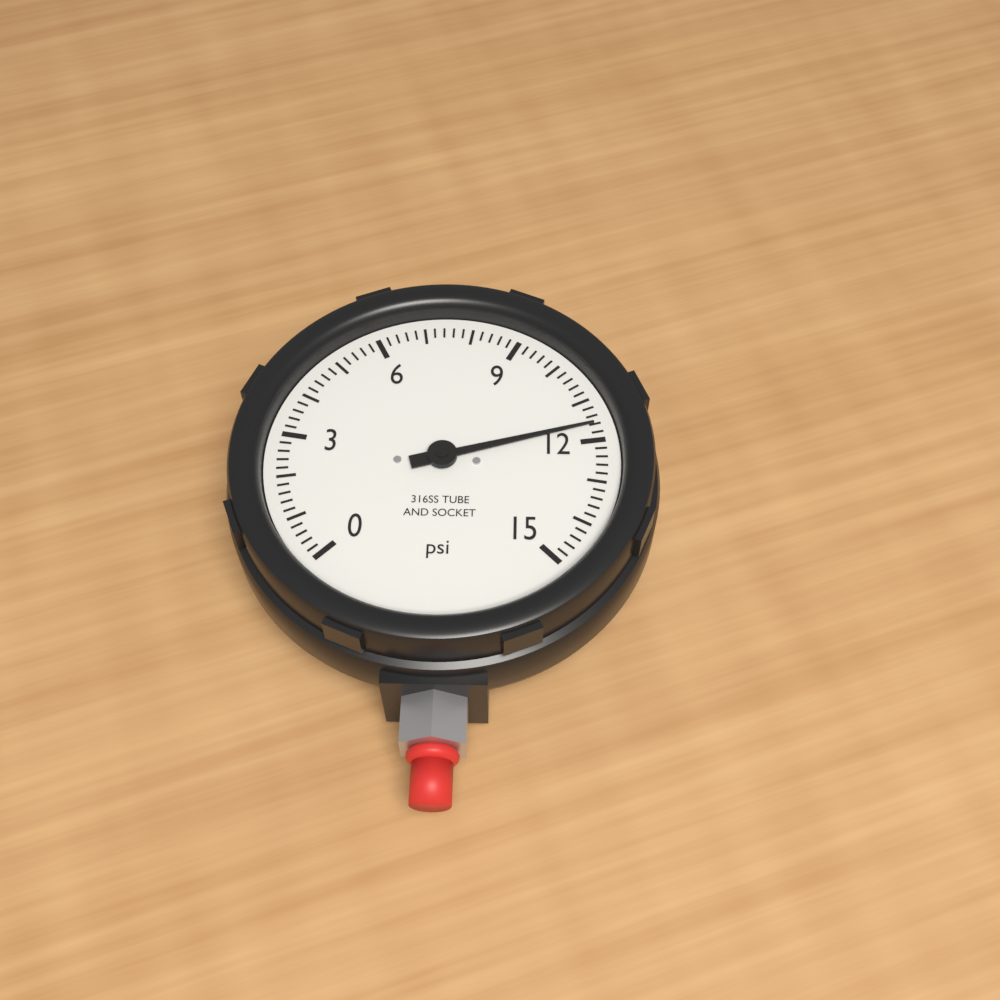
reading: 11.6 psi
